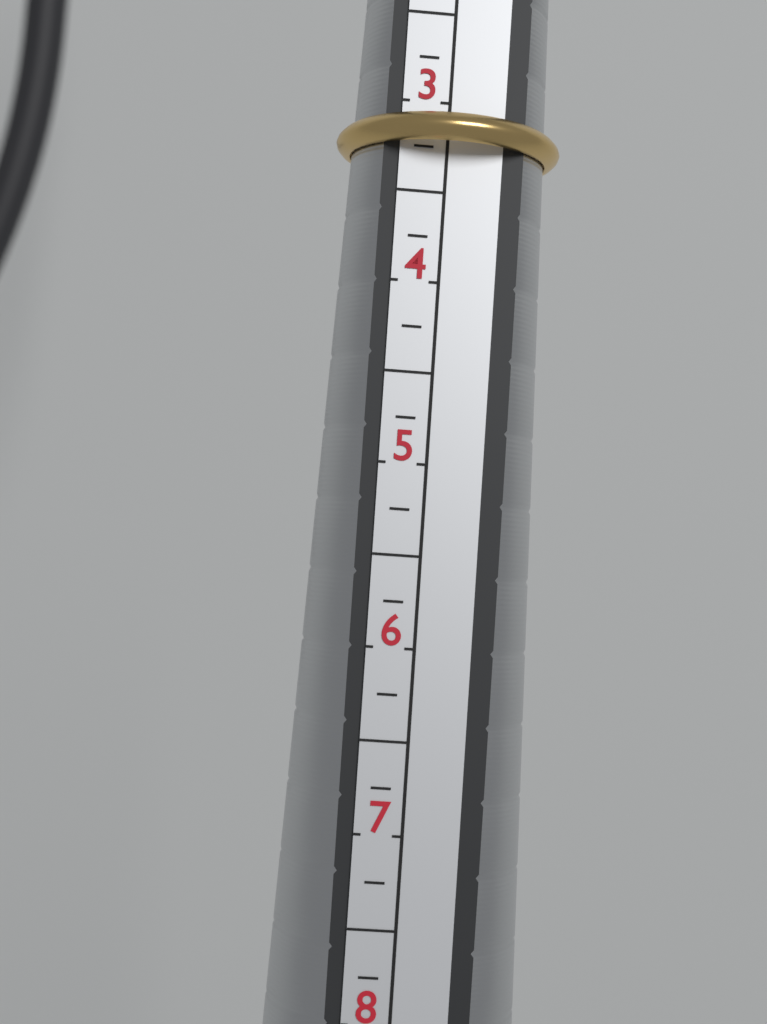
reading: 3.25 (no unit)
